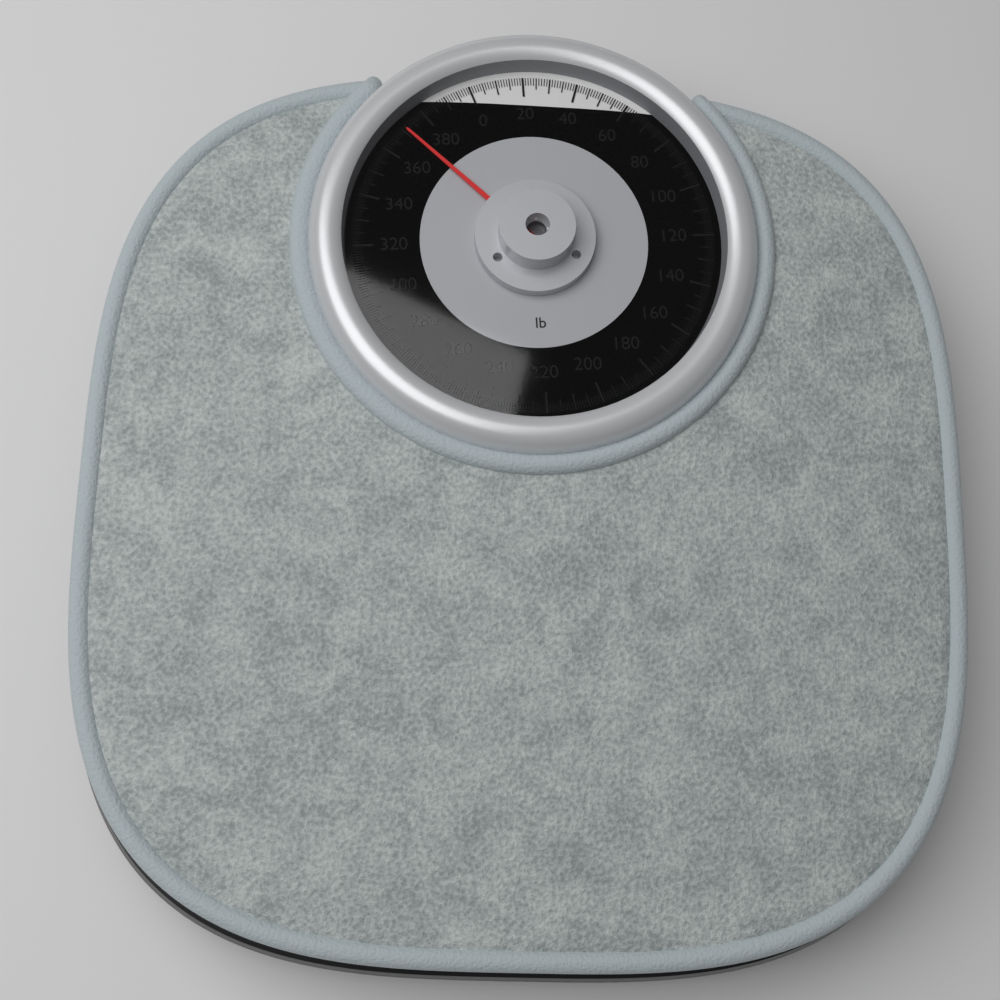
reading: 371 lb
